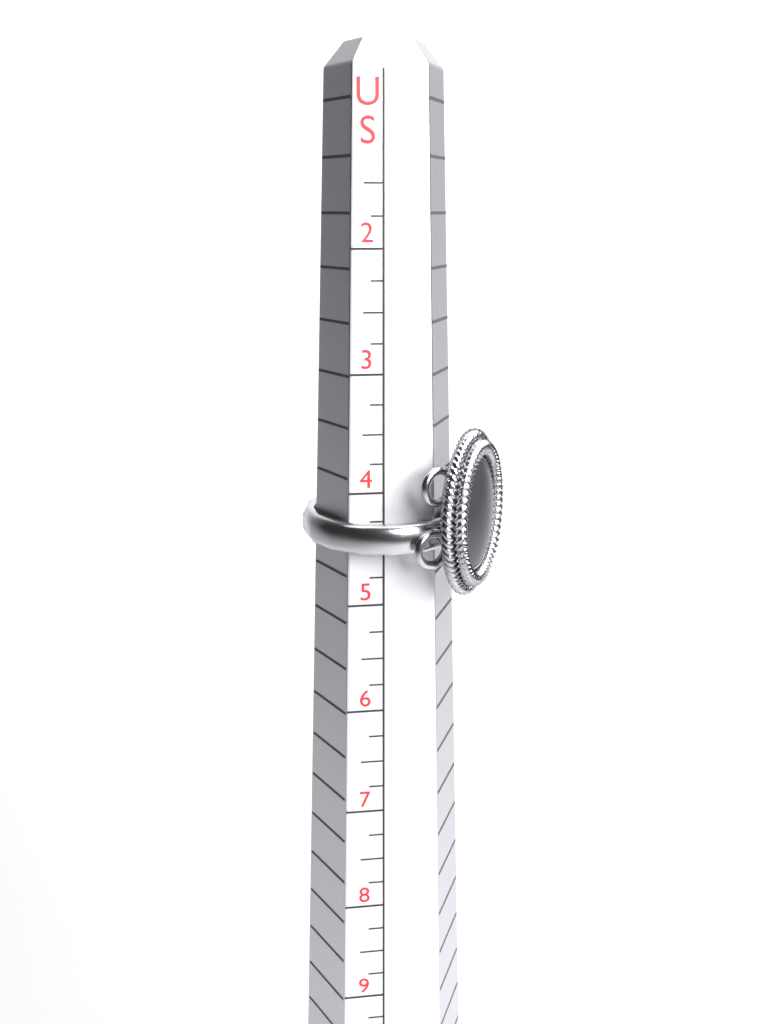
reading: 4.50 US
